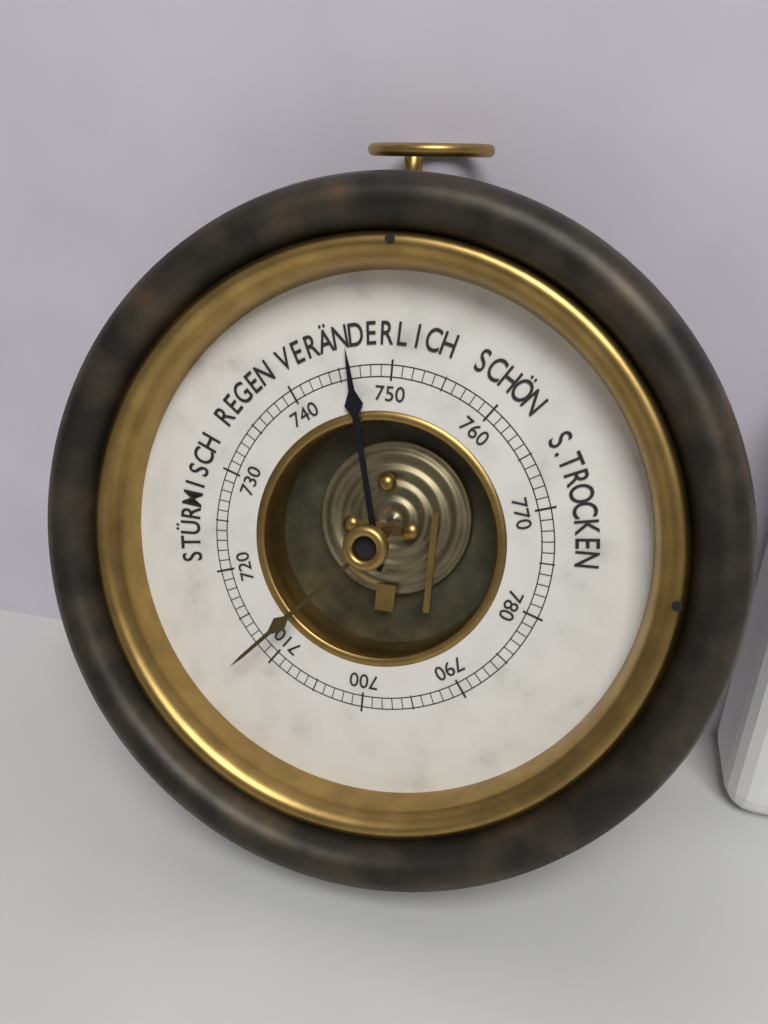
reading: 746 mmHg
